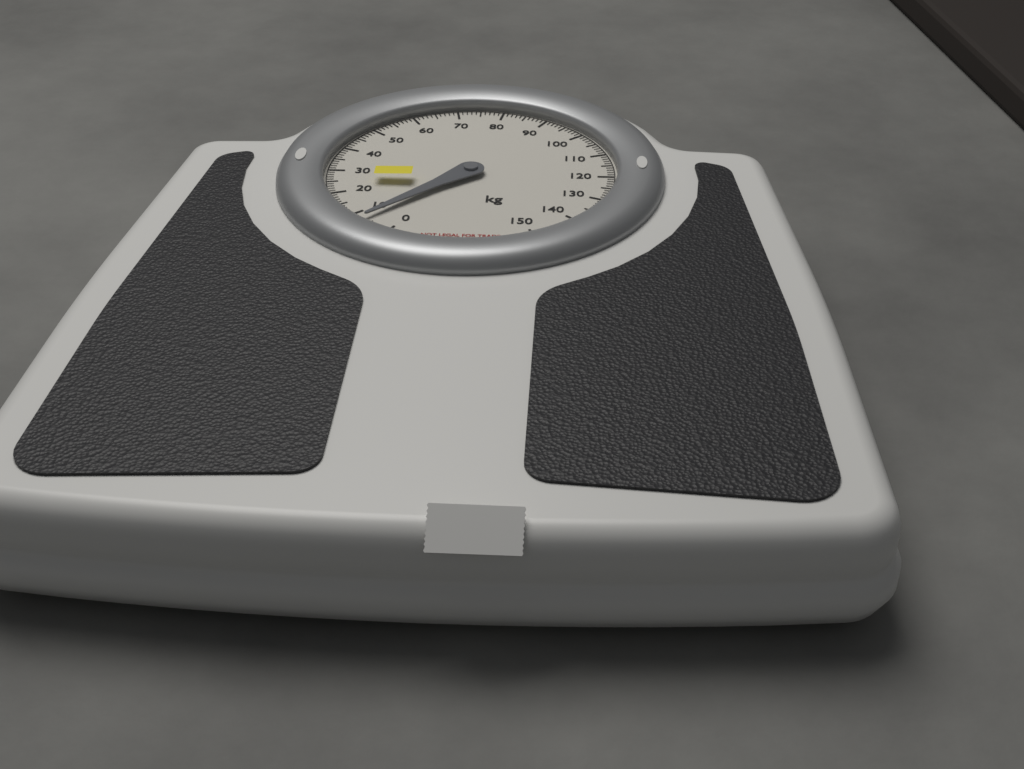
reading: 7 kg
